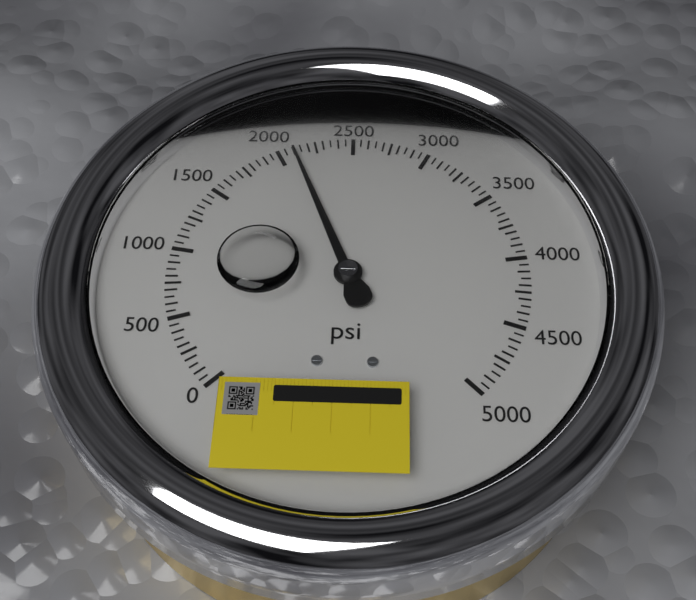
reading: 2100 psi
